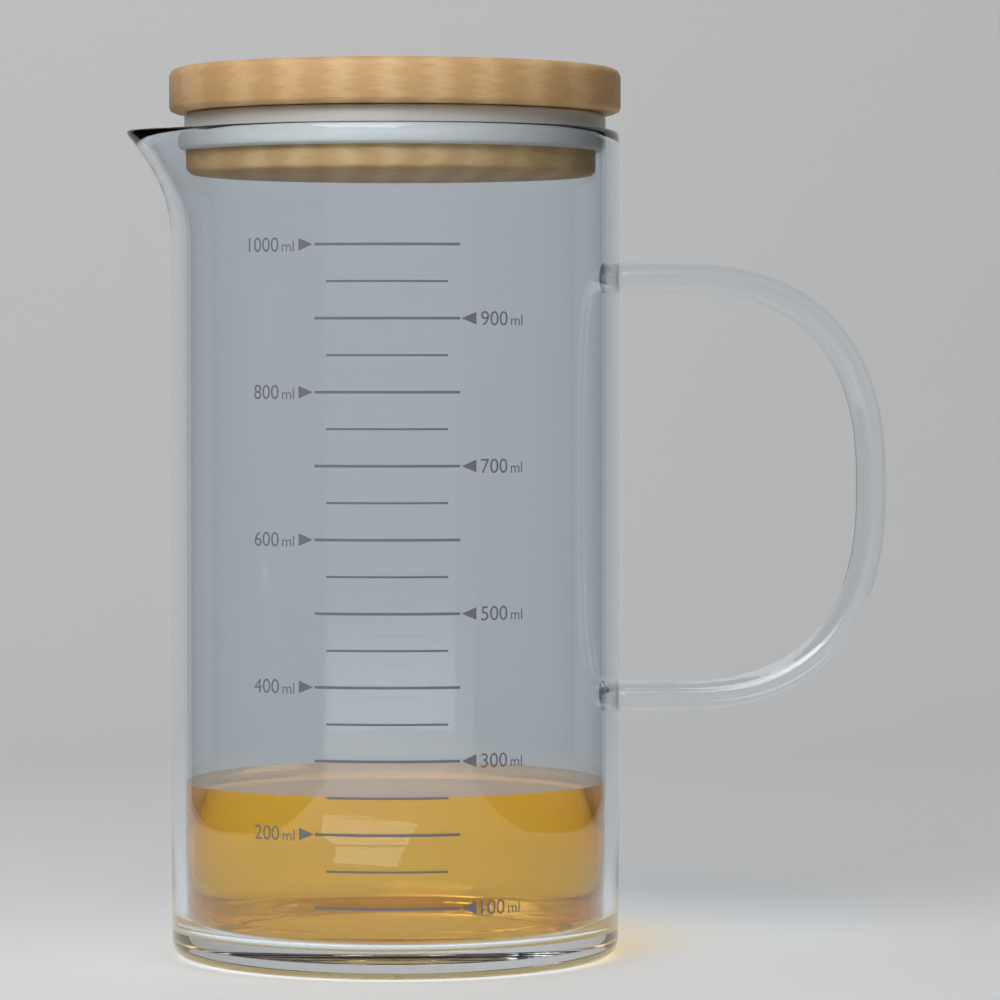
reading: 250 ml
